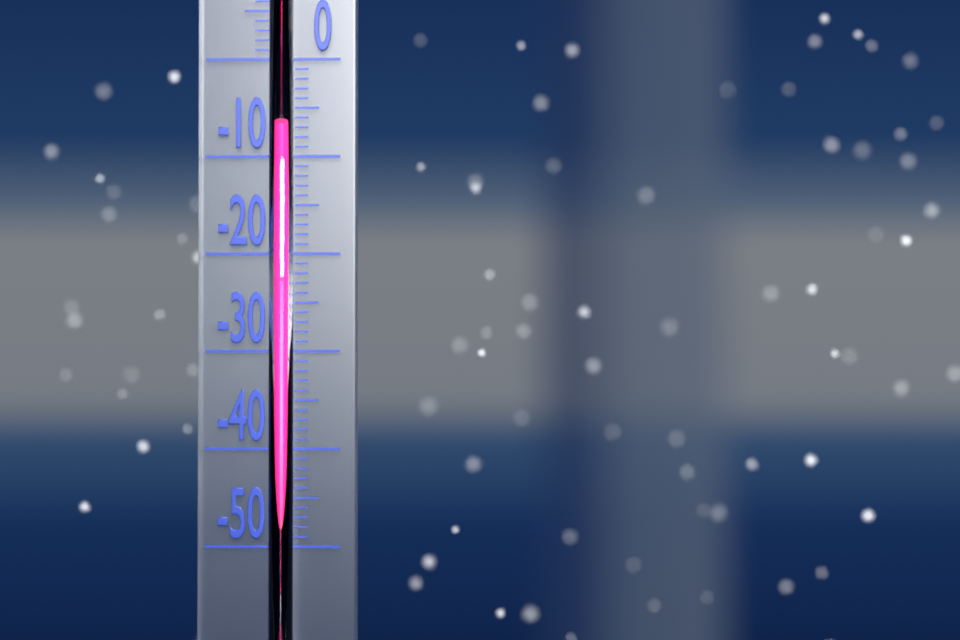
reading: -7 °C
